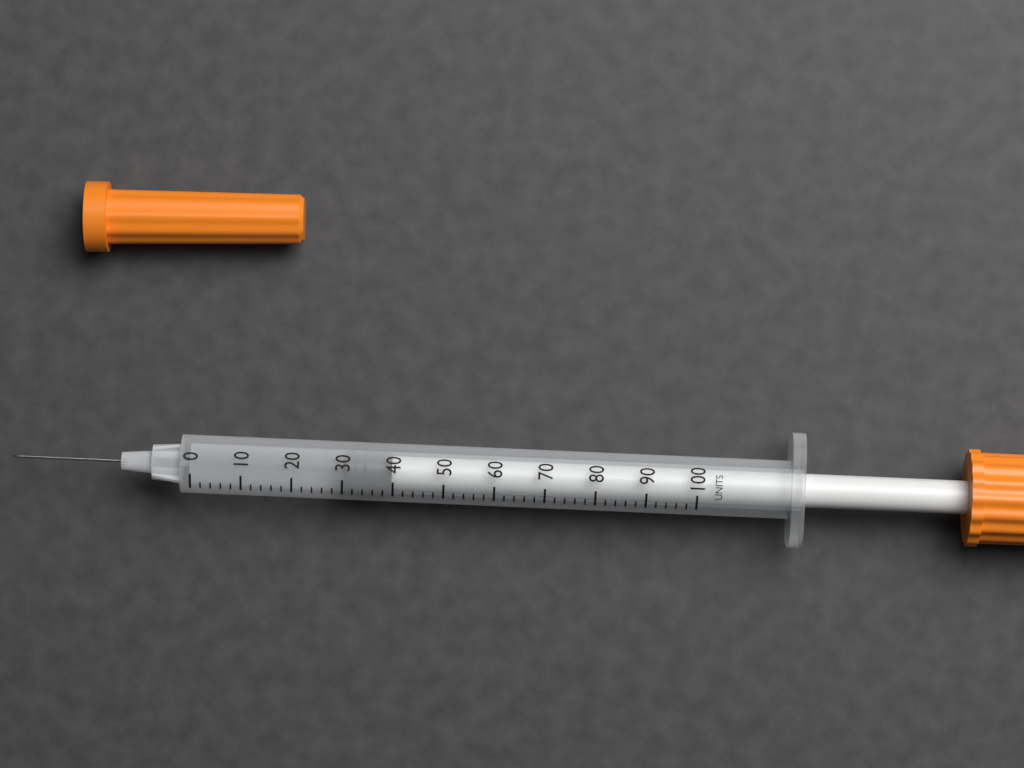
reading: 30 units
